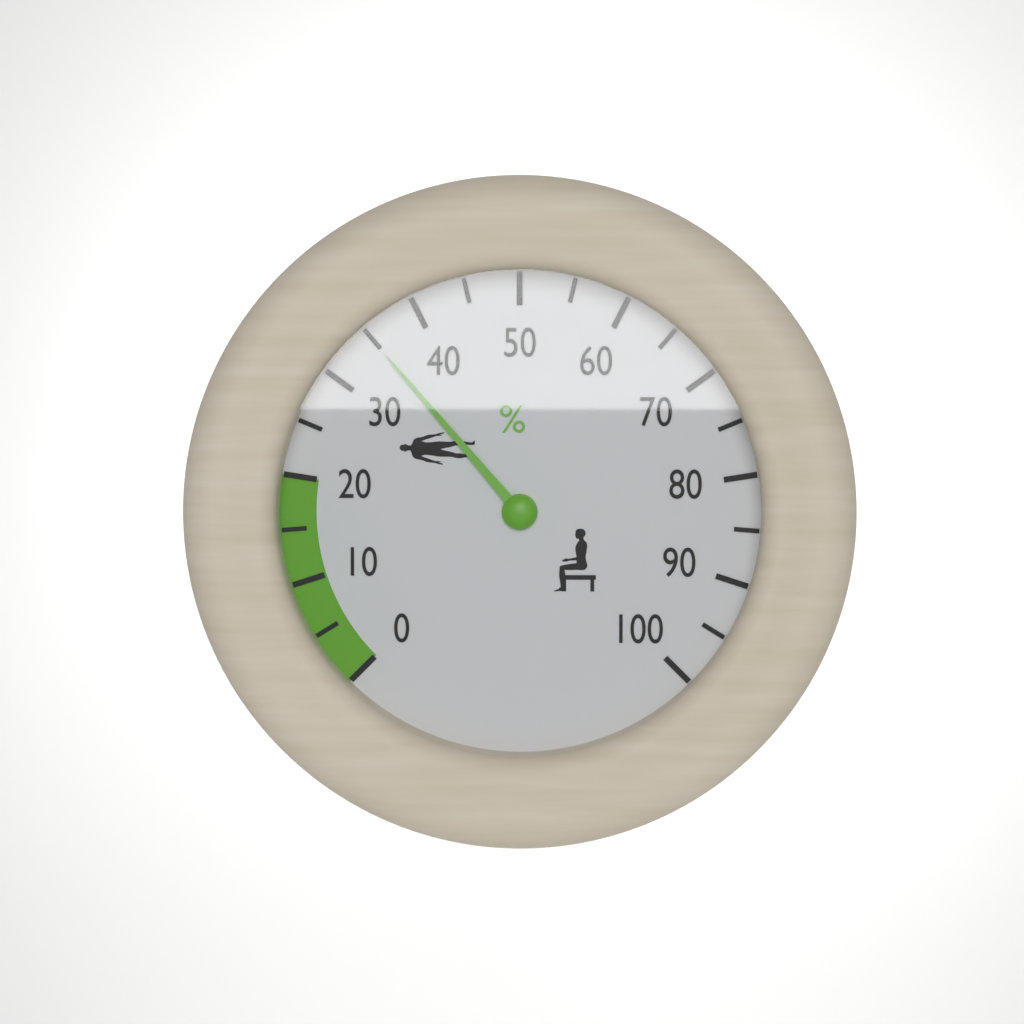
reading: 35 %
